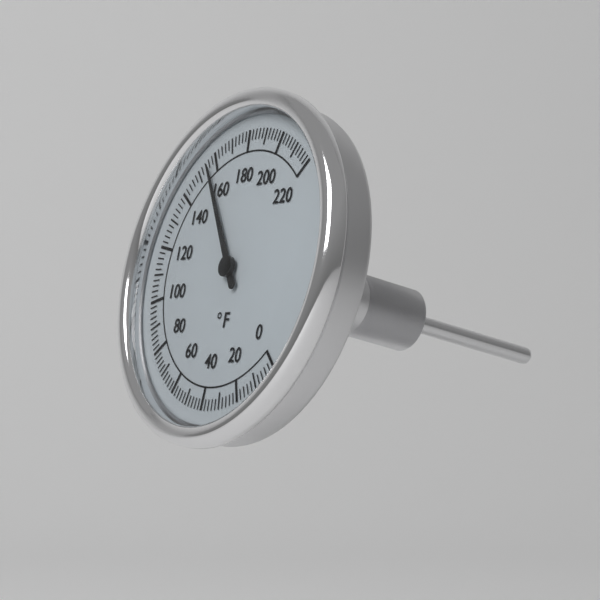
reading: 156 °F
